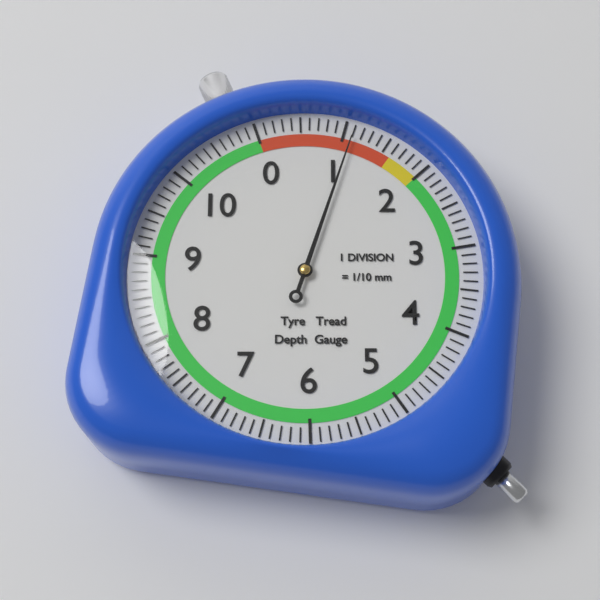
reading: 1.1 mm
